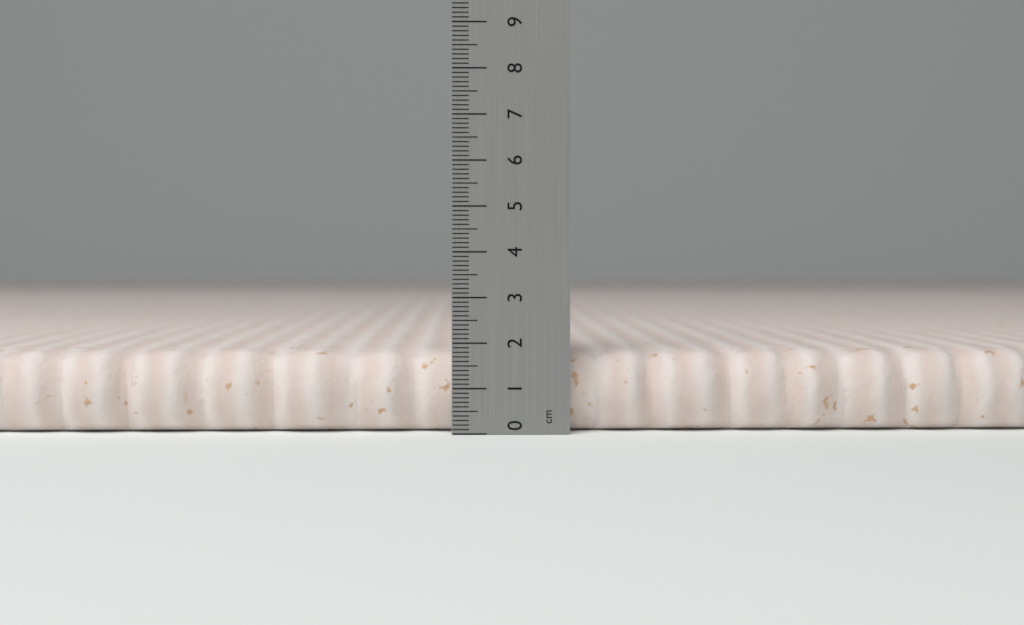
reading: 1.8 cm
